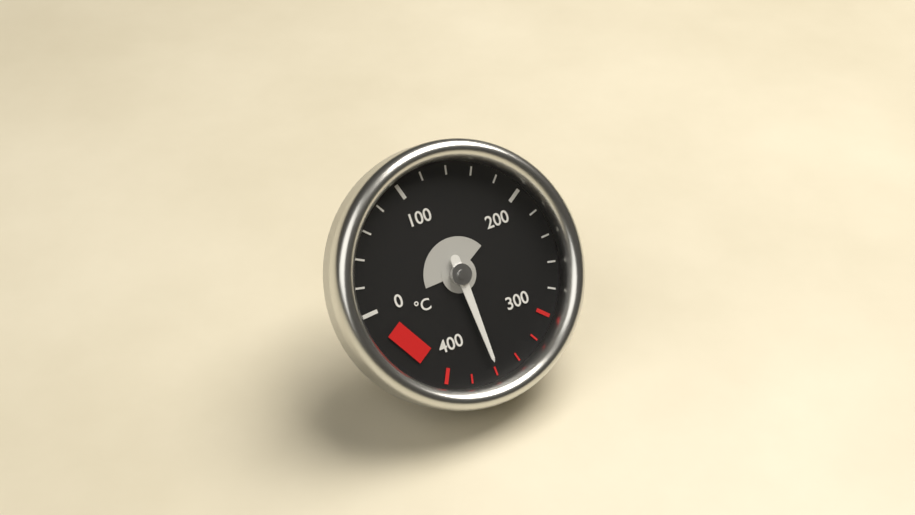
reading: 360 °C
